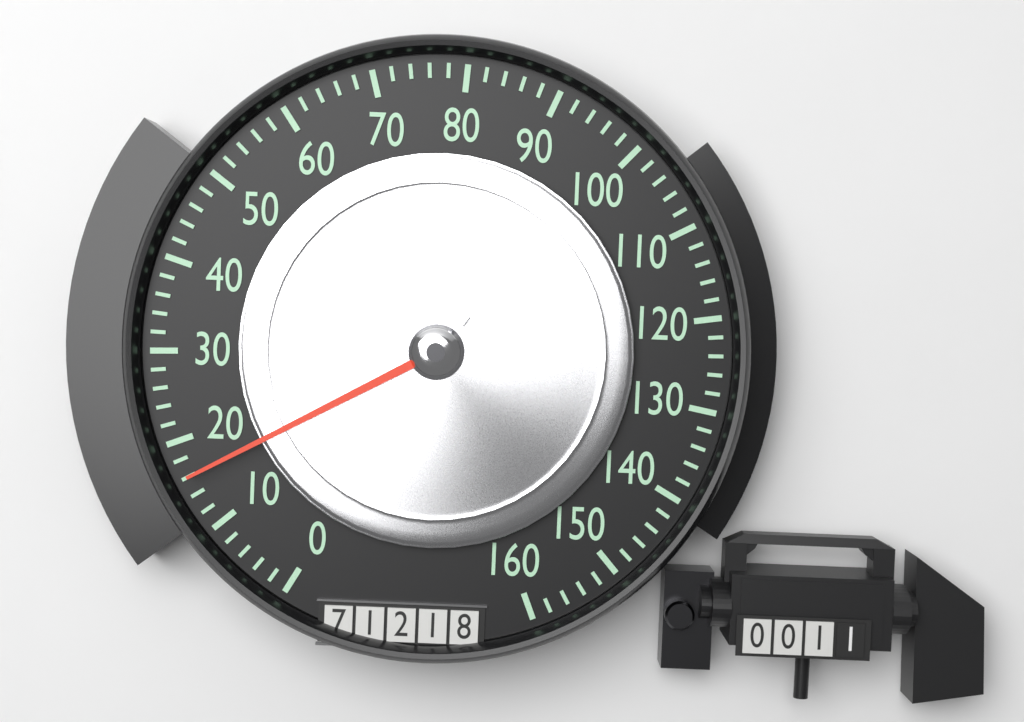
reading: 16 (no unit)
